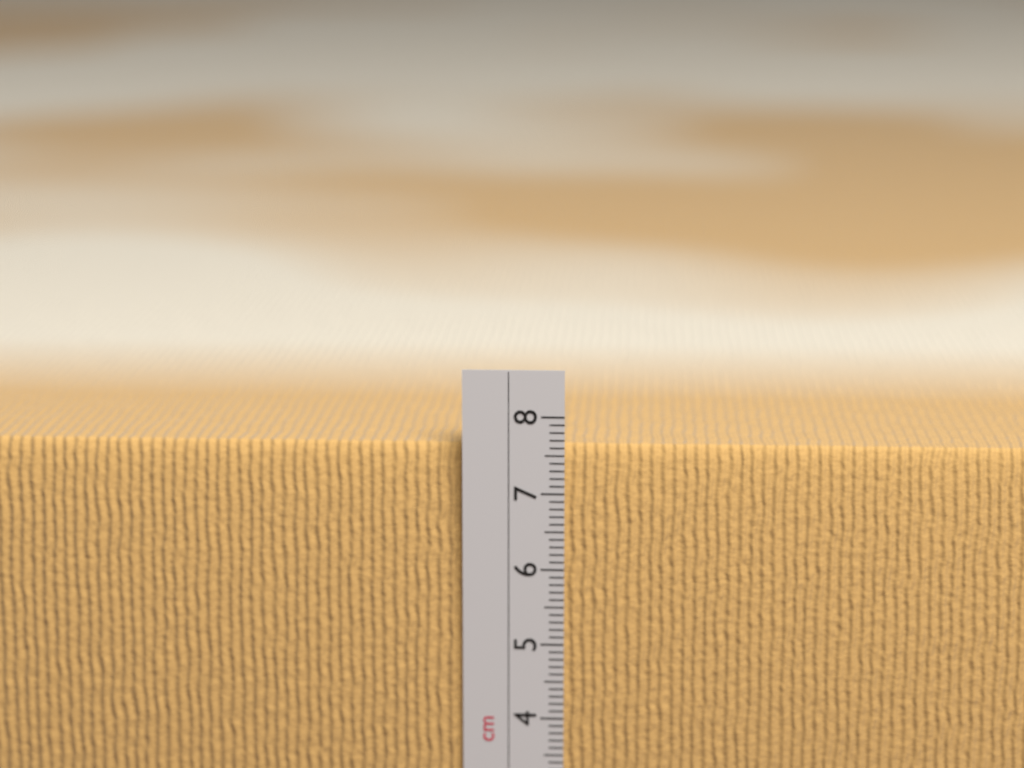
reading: 7.6 cm
